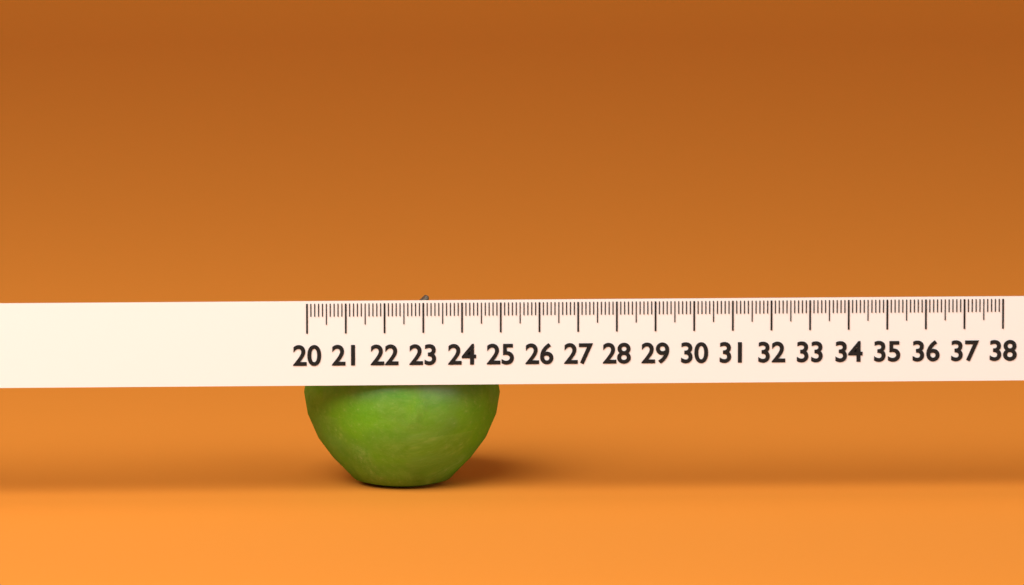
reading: 25.1 (no unit)
